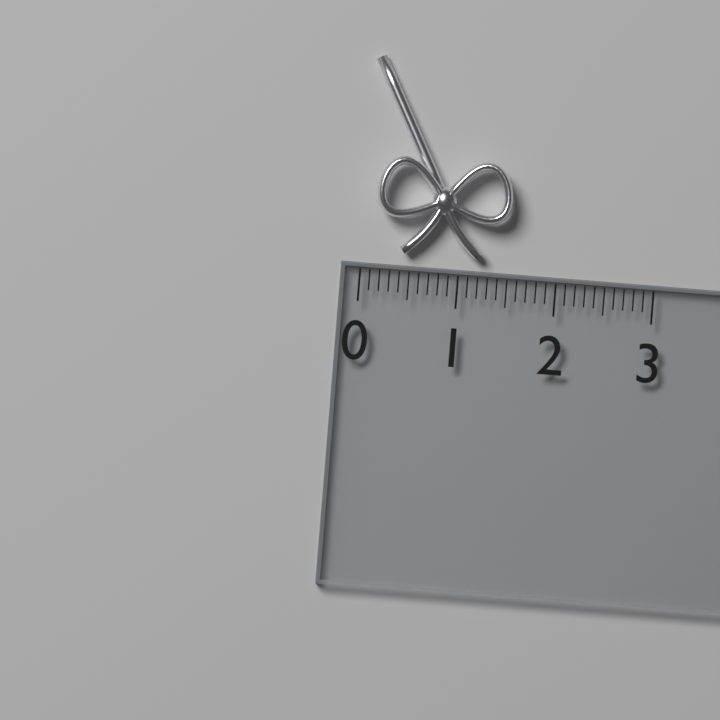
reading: 1.5 (no unit)
